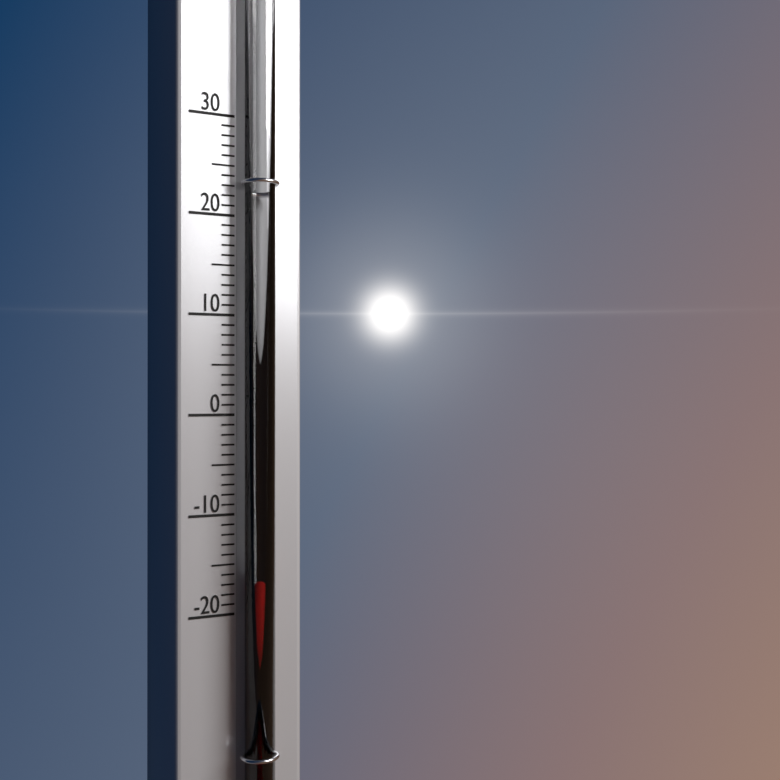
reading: -16 (no unit)
